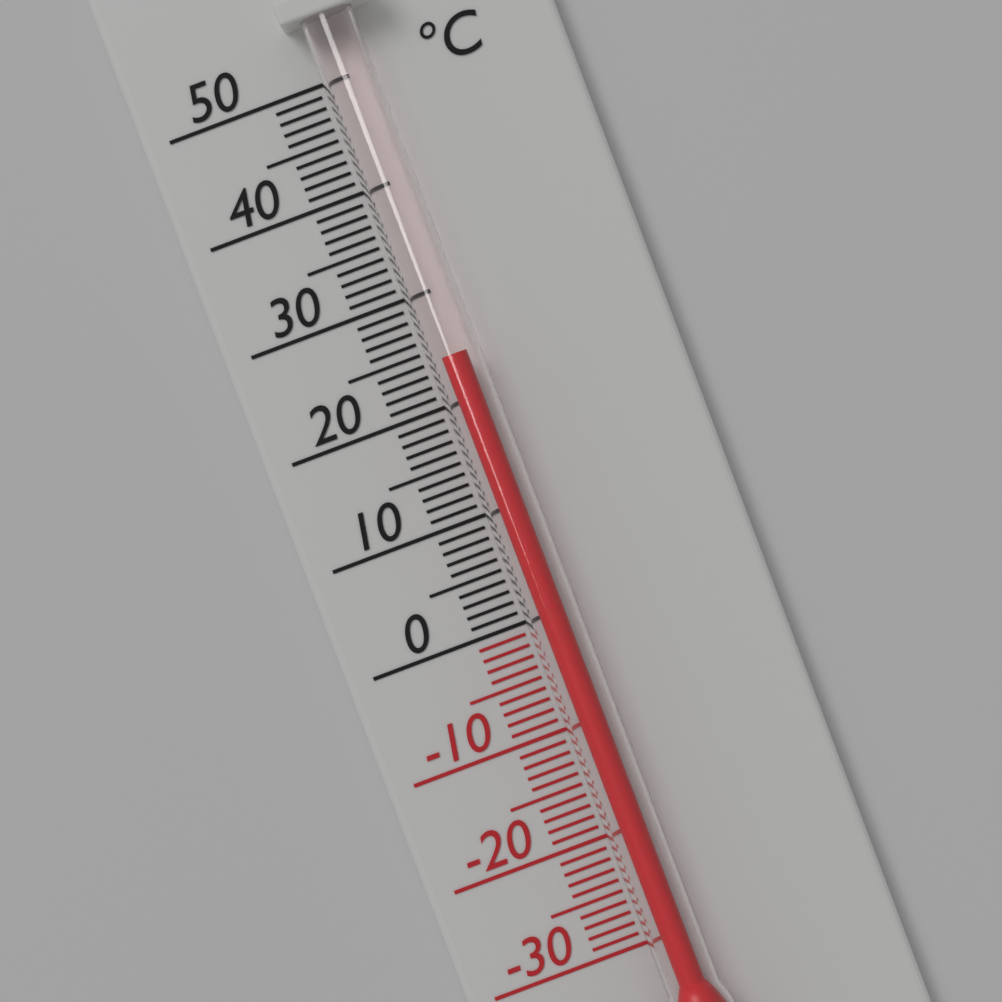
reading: 24 °C
